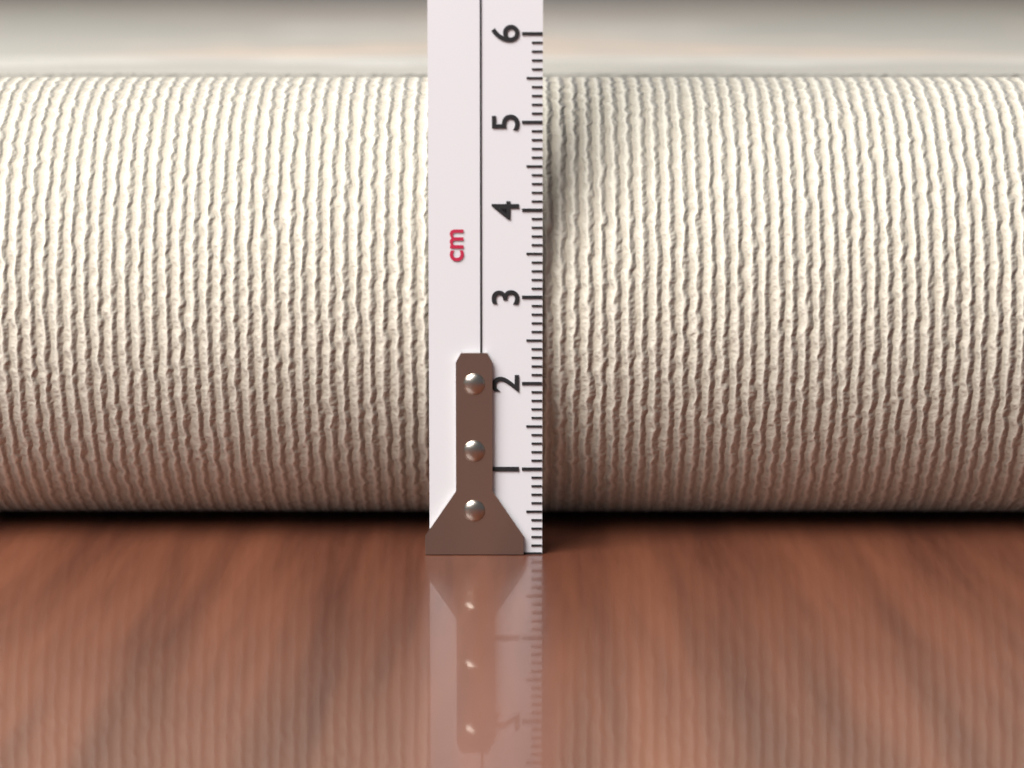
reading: 5.4 cm
